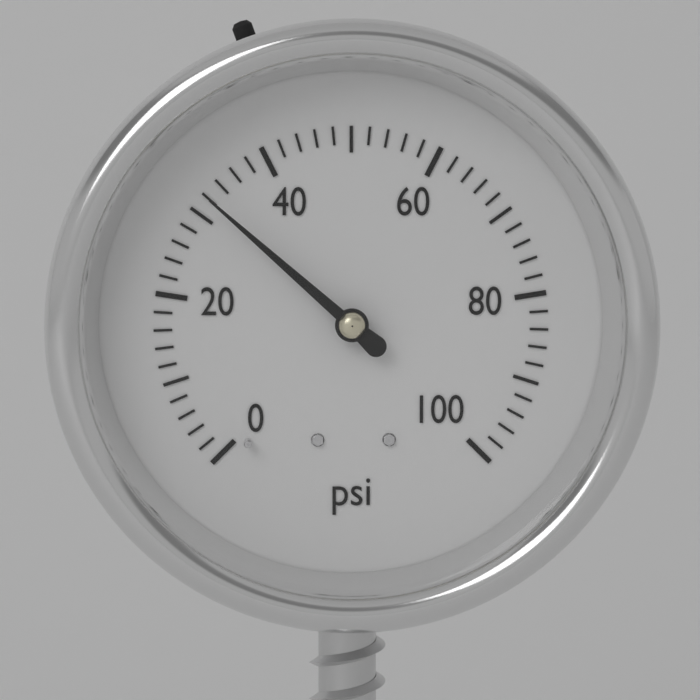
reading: 32 psi
